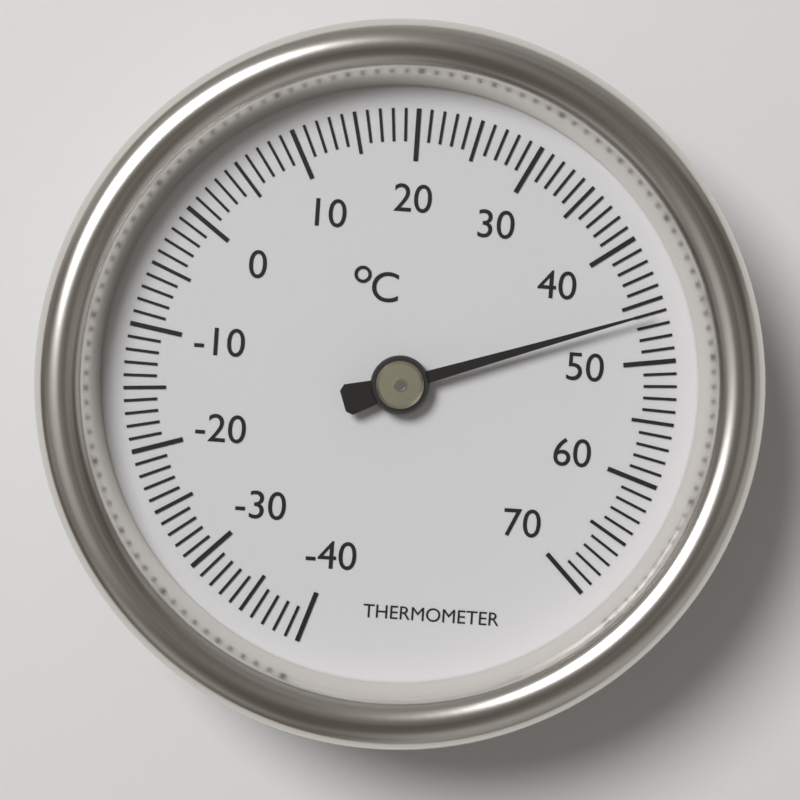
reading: 46 °C
